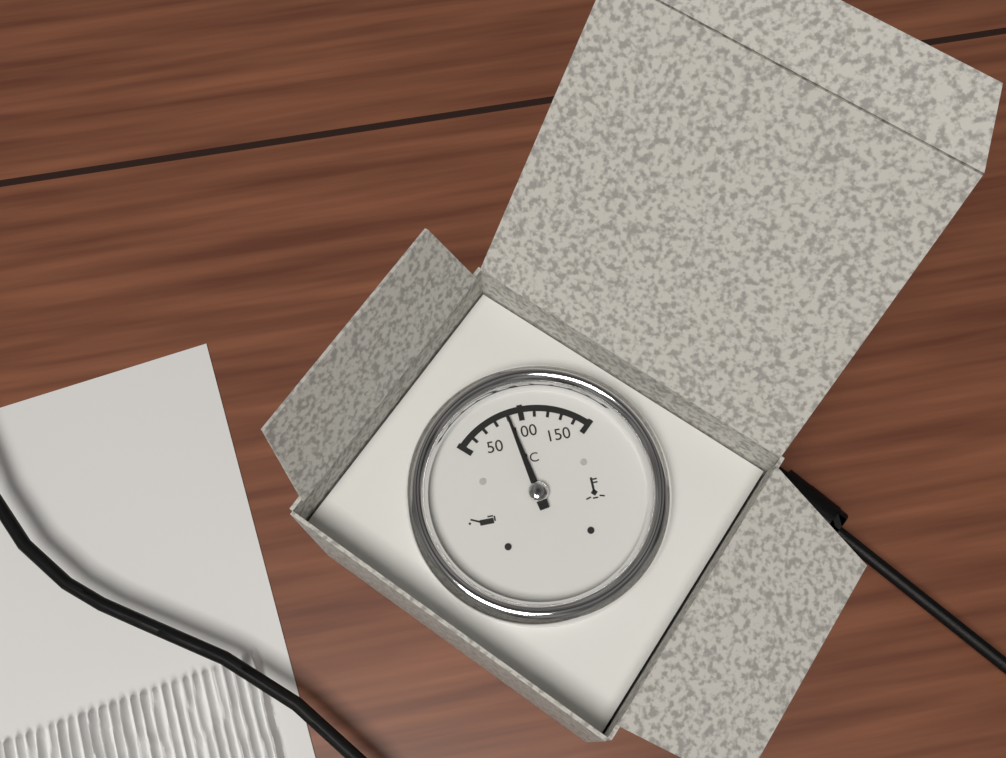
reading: 90 °C
